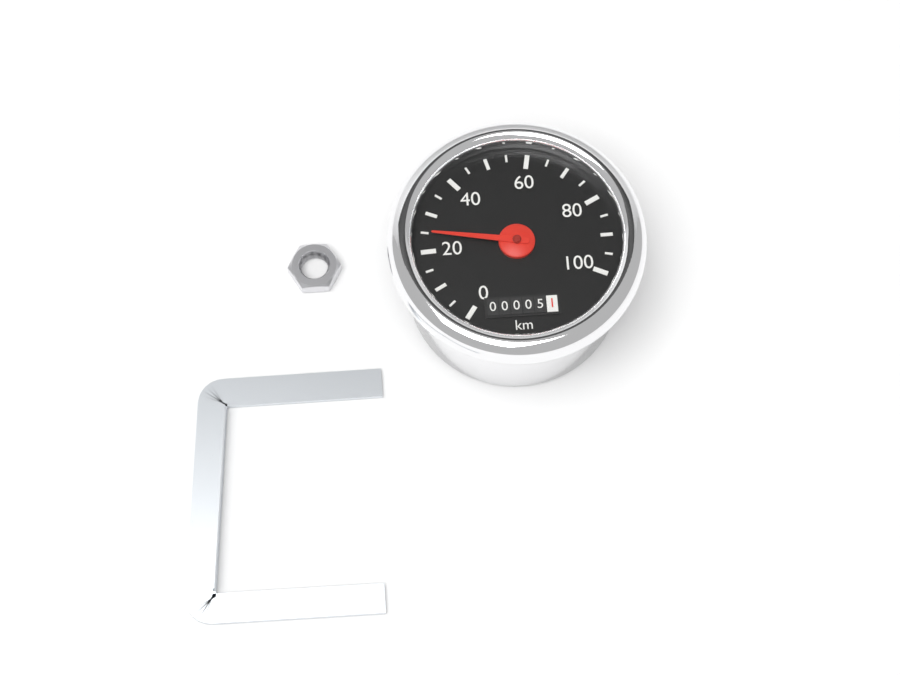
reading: 25 km/h
